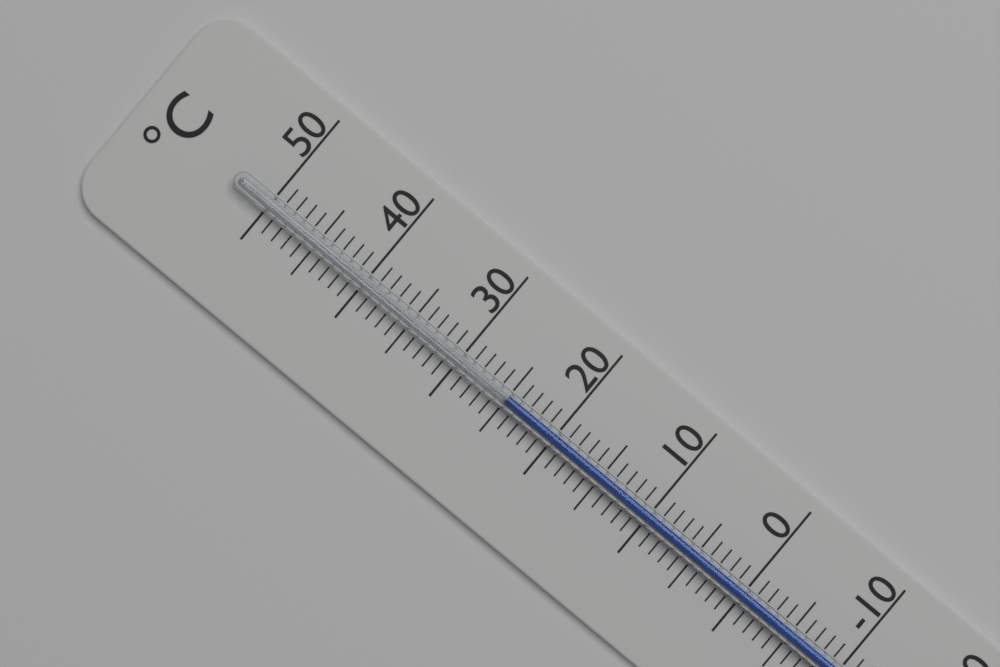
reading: 25 °C
